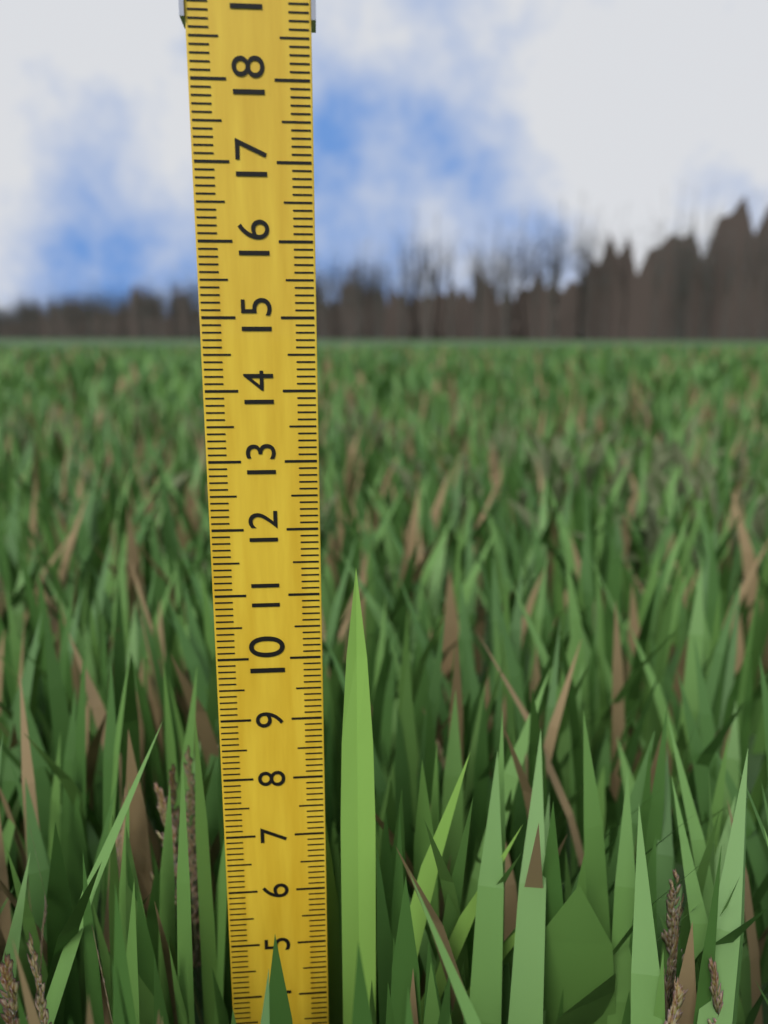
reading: 11.4 (no unit)
